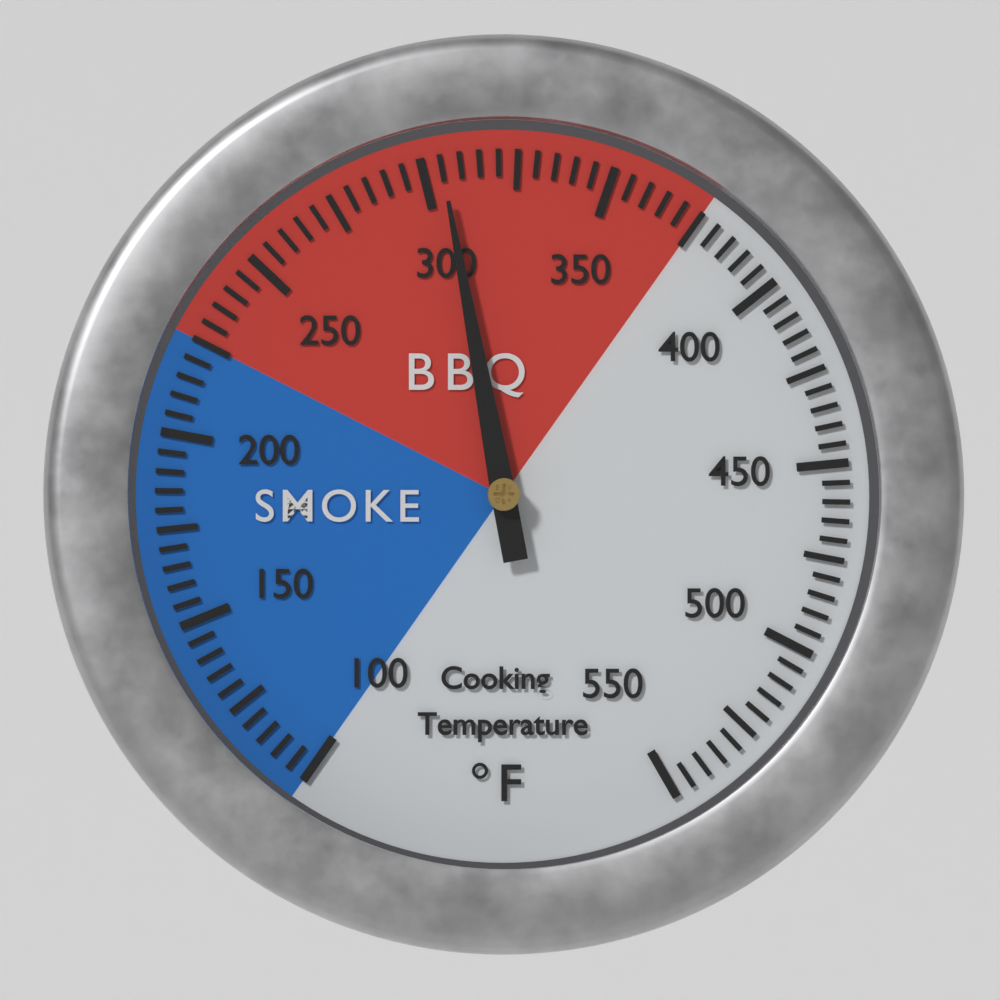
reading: 305 °F
